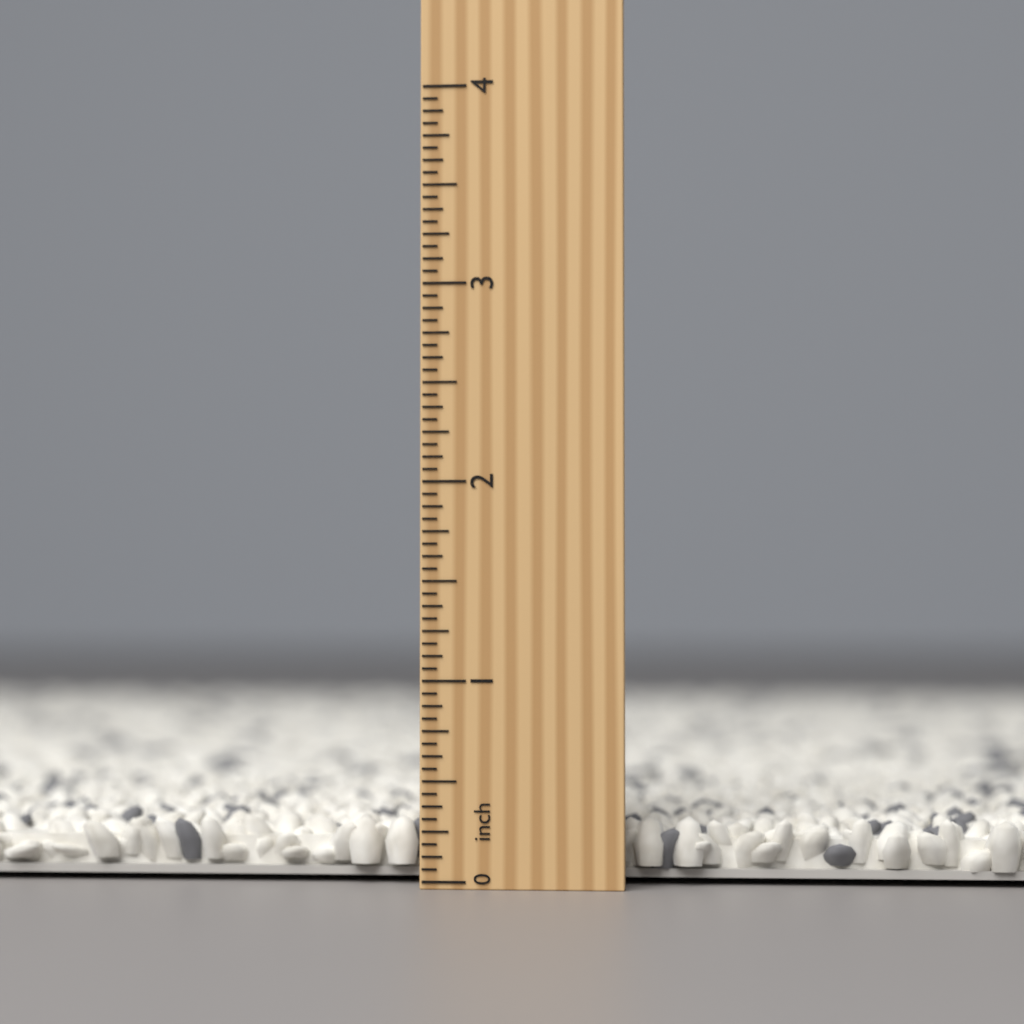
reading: 0.3125 inch
